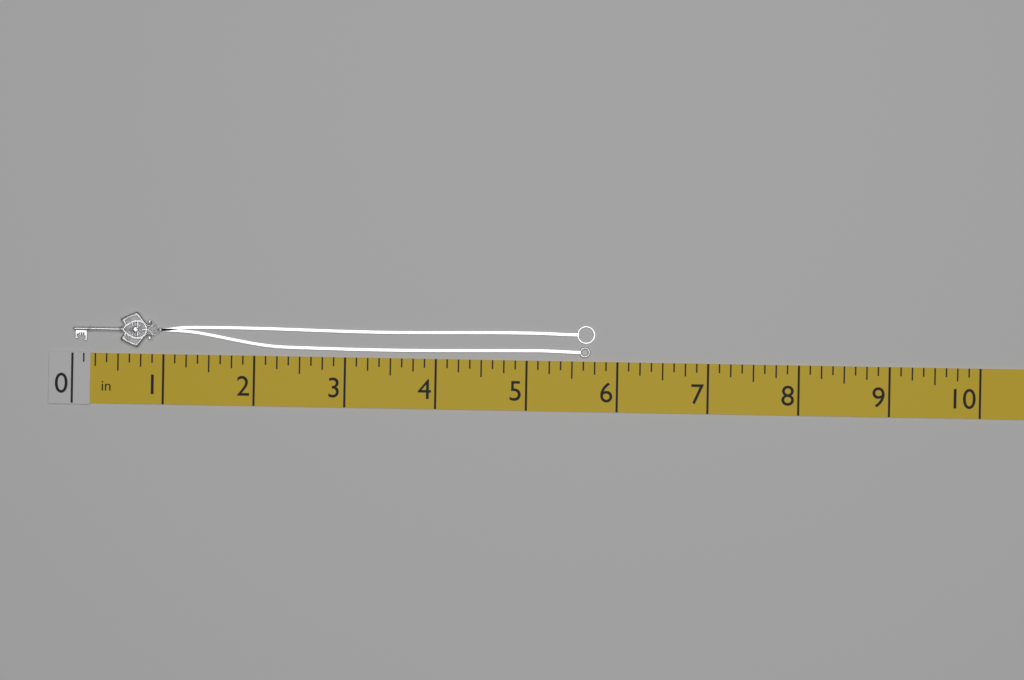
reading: 5.750 in
